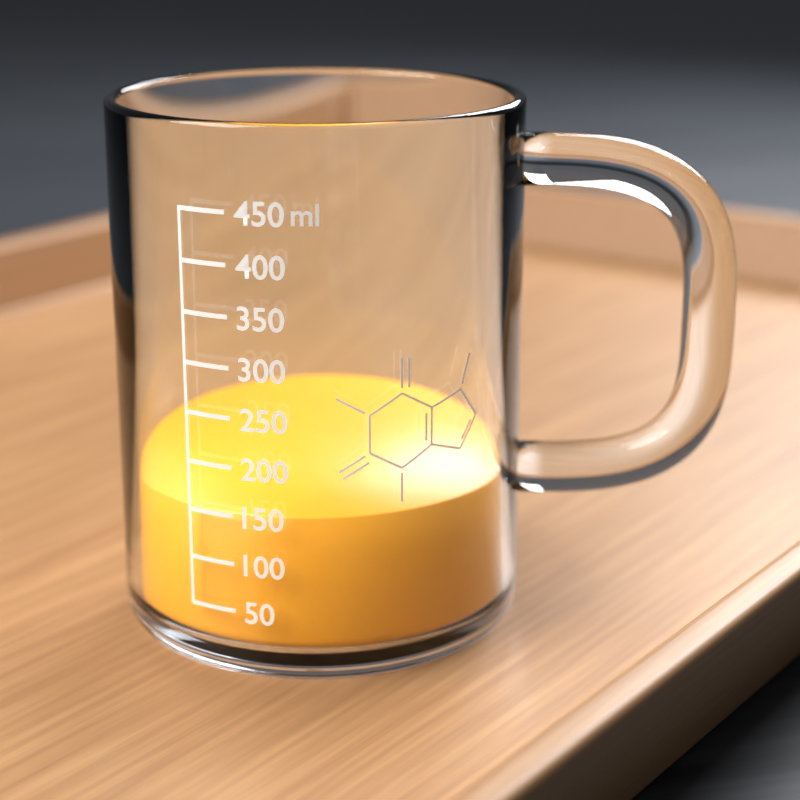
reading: 150 ml
